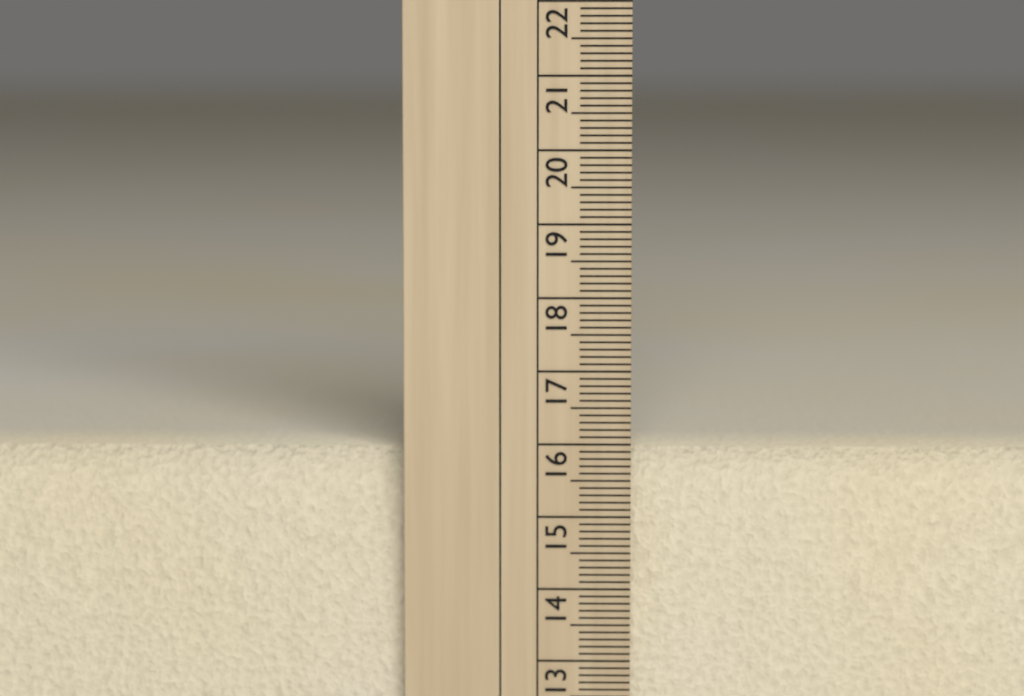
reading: 15.9 cm
